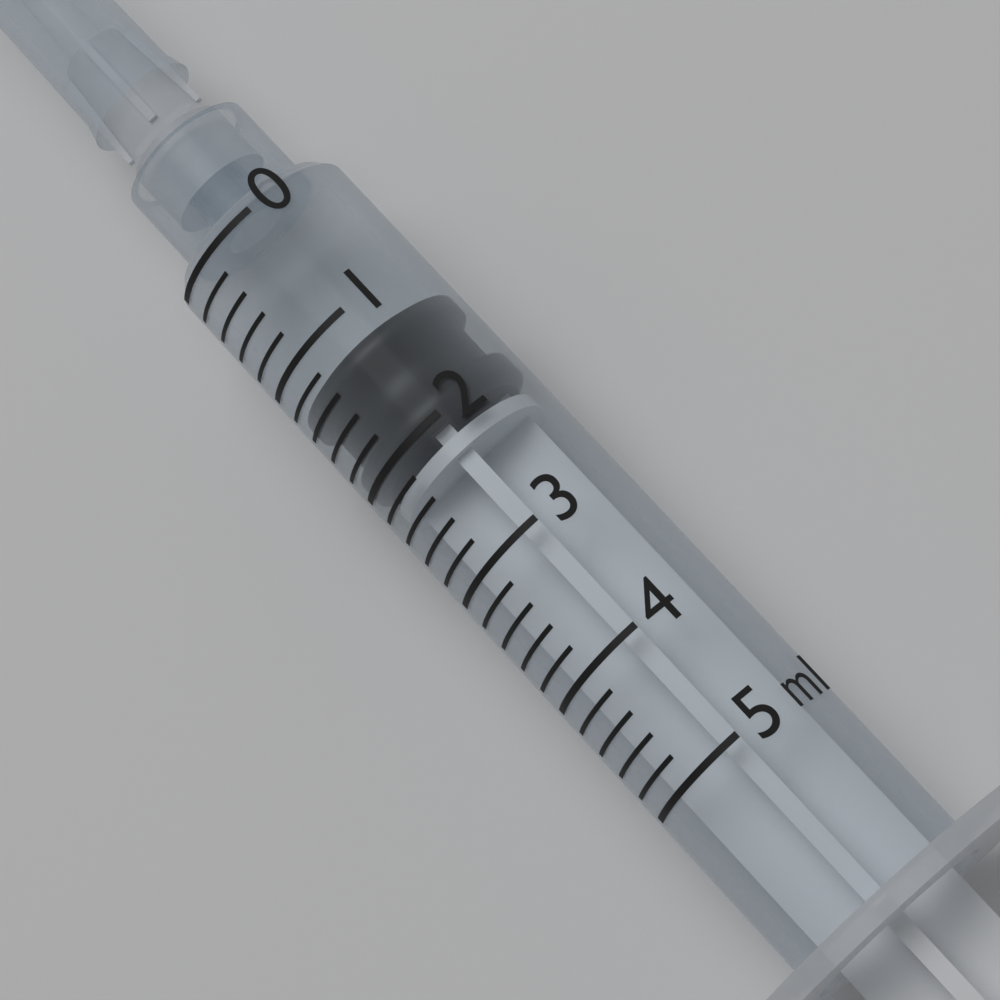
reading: 1.2 ml
